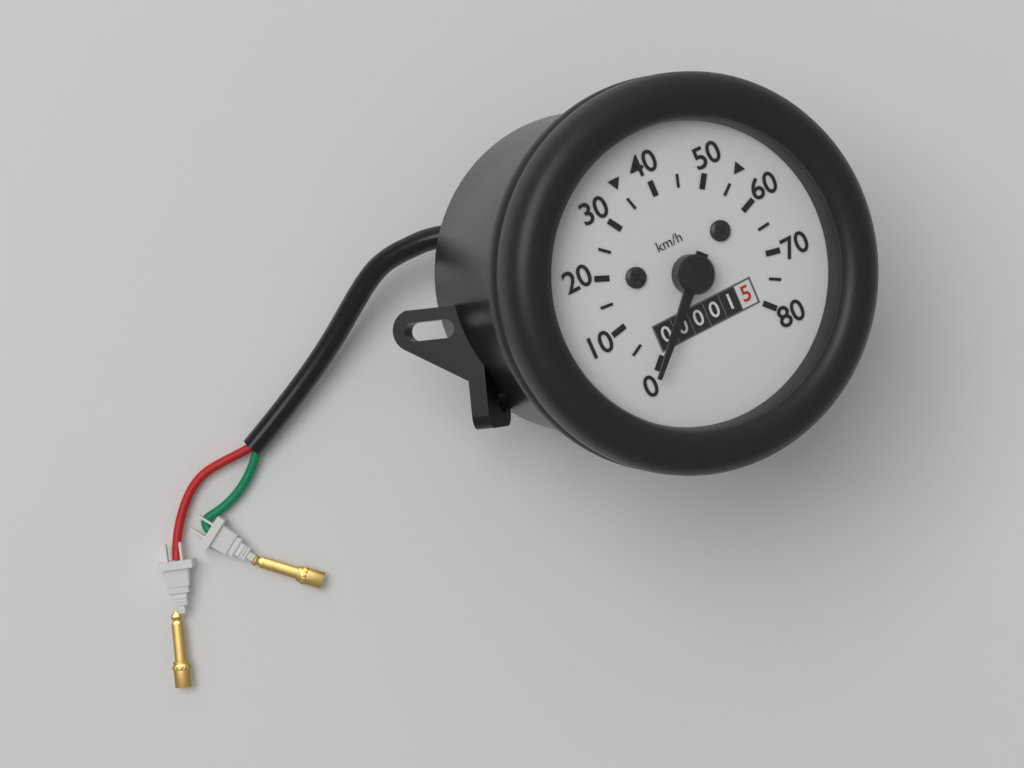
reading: 0 km/h
